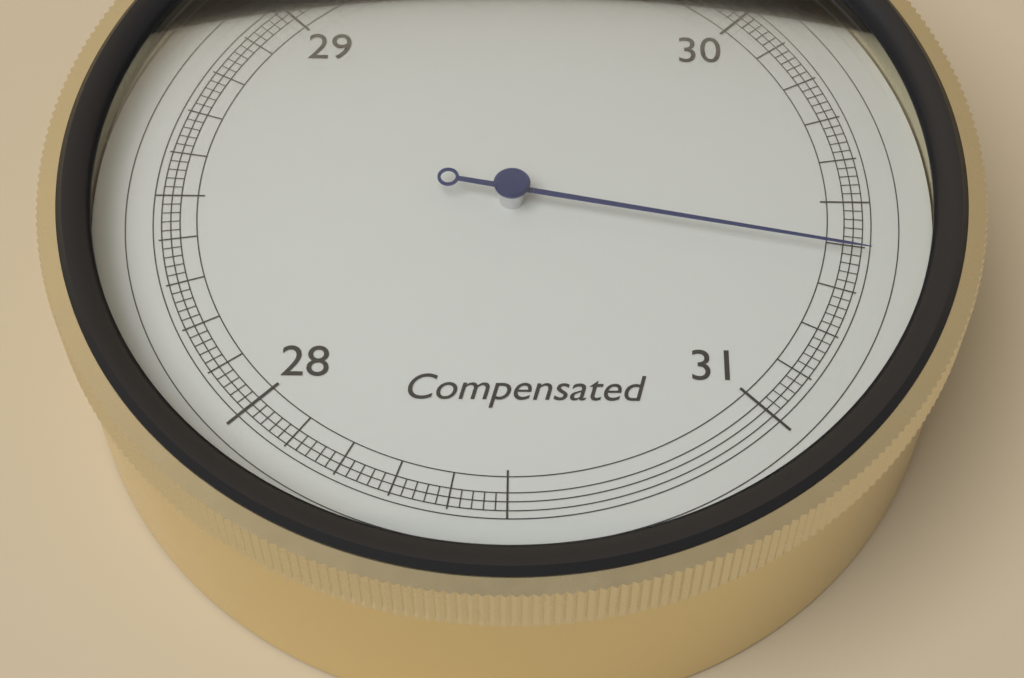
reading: 30.62 inHg
